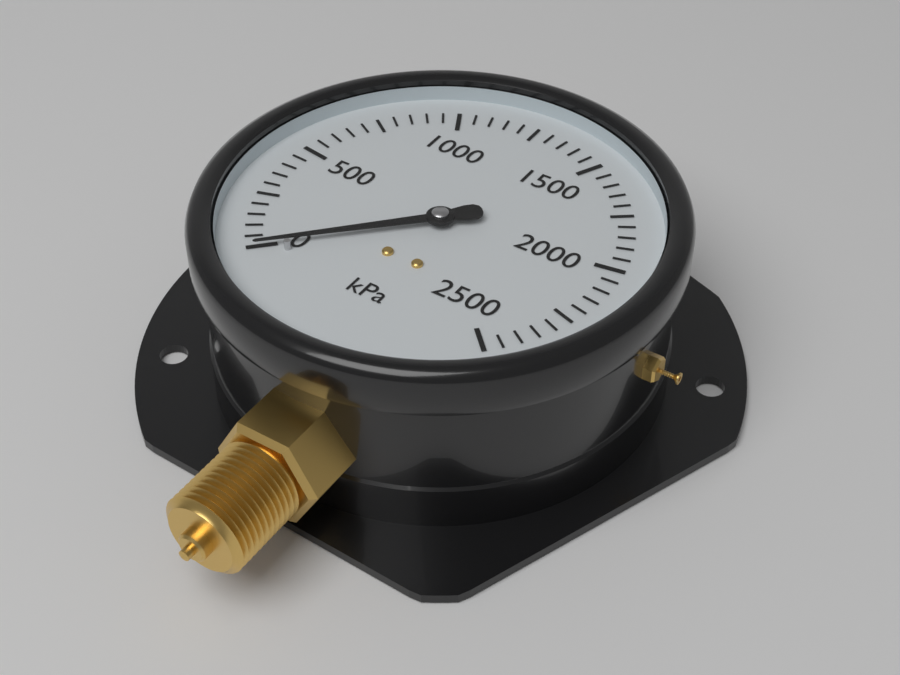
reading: 0 kPa
